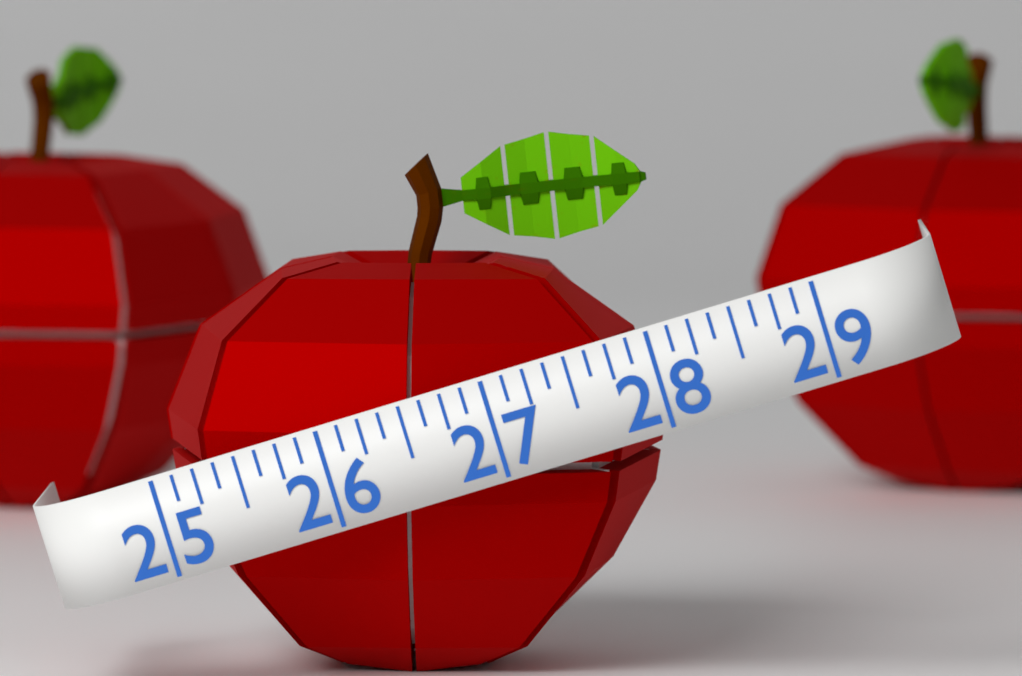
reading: 28.250 (no unit)
